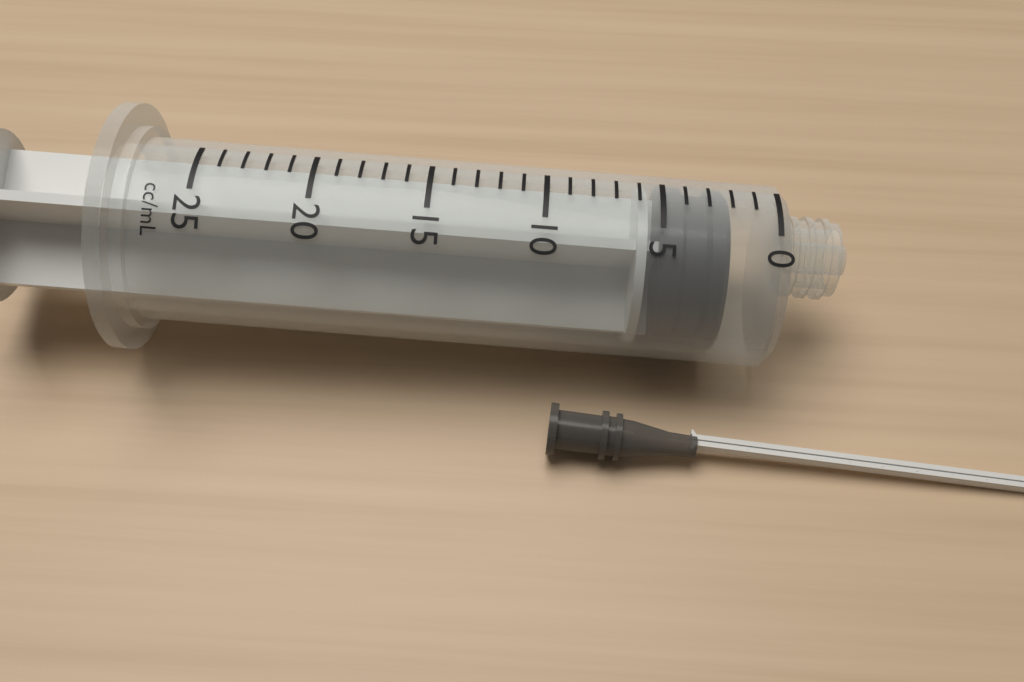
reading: 2 ml
